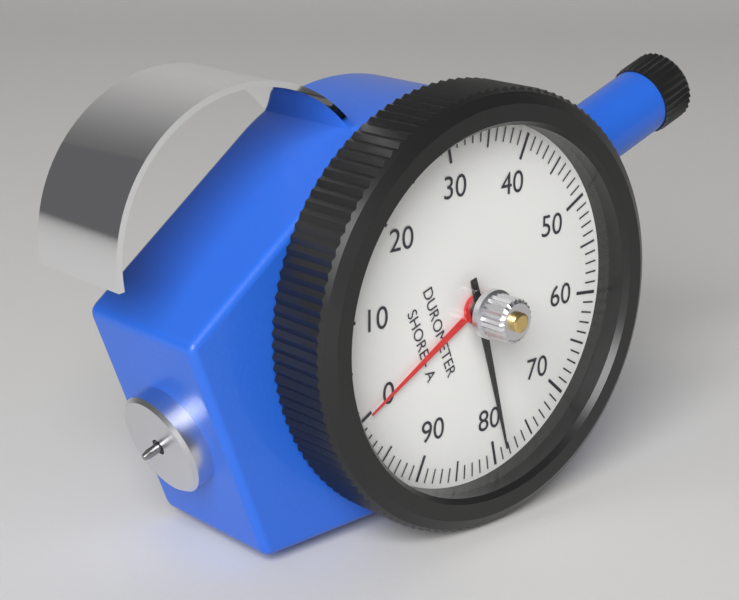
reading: 79 Shore A
